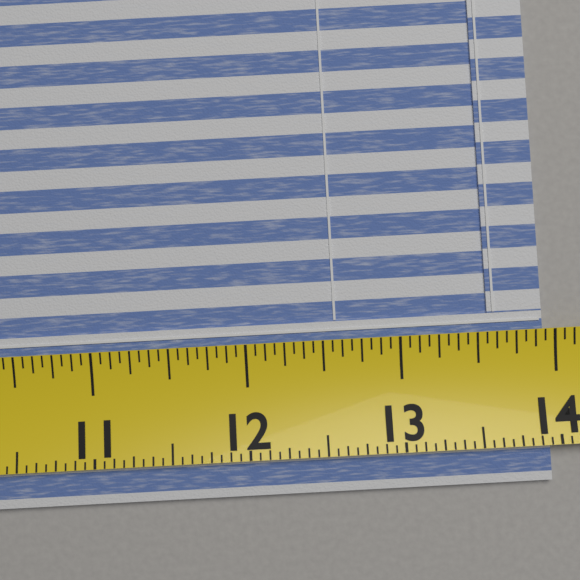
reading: 13.9375 (no unit)
